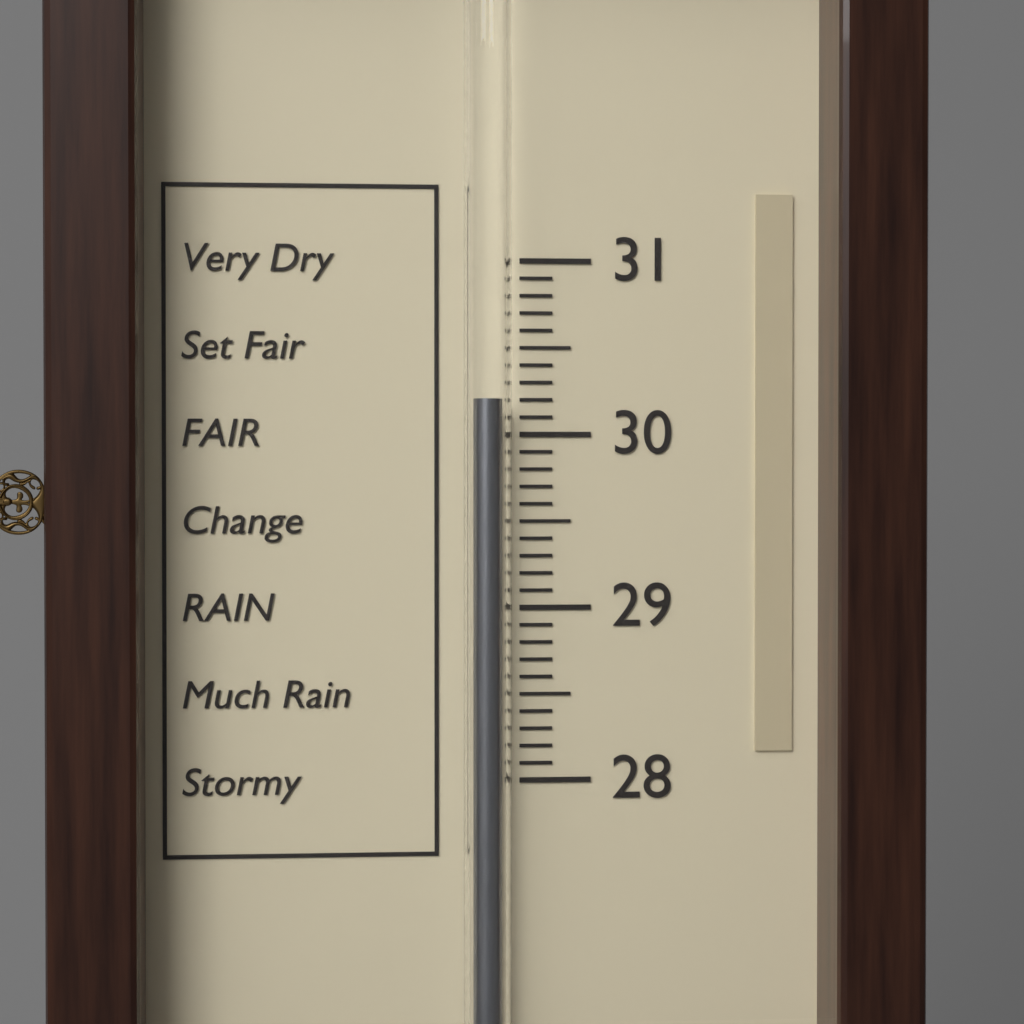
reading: 30.2 (no unit)
